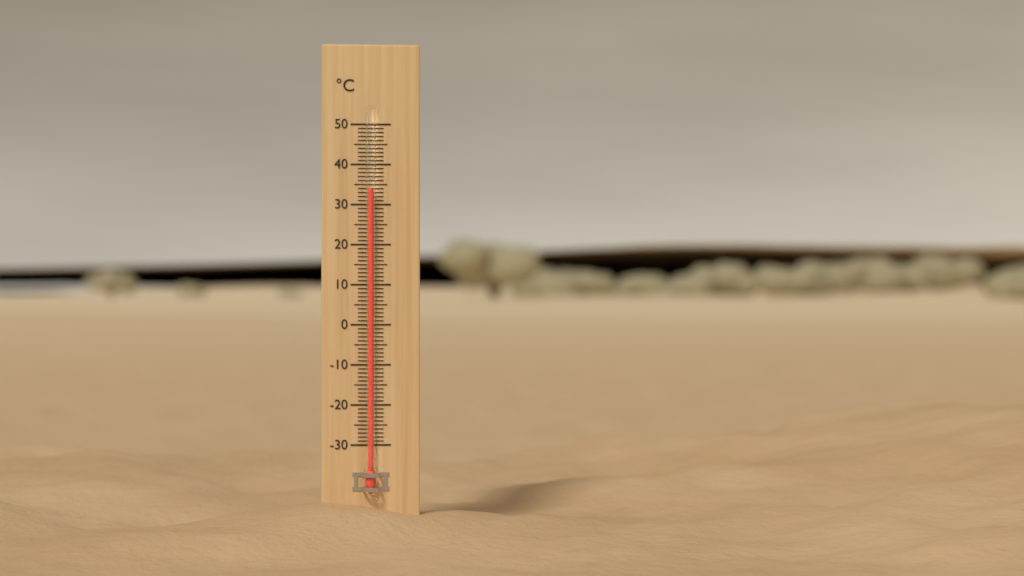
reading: 34 °C
